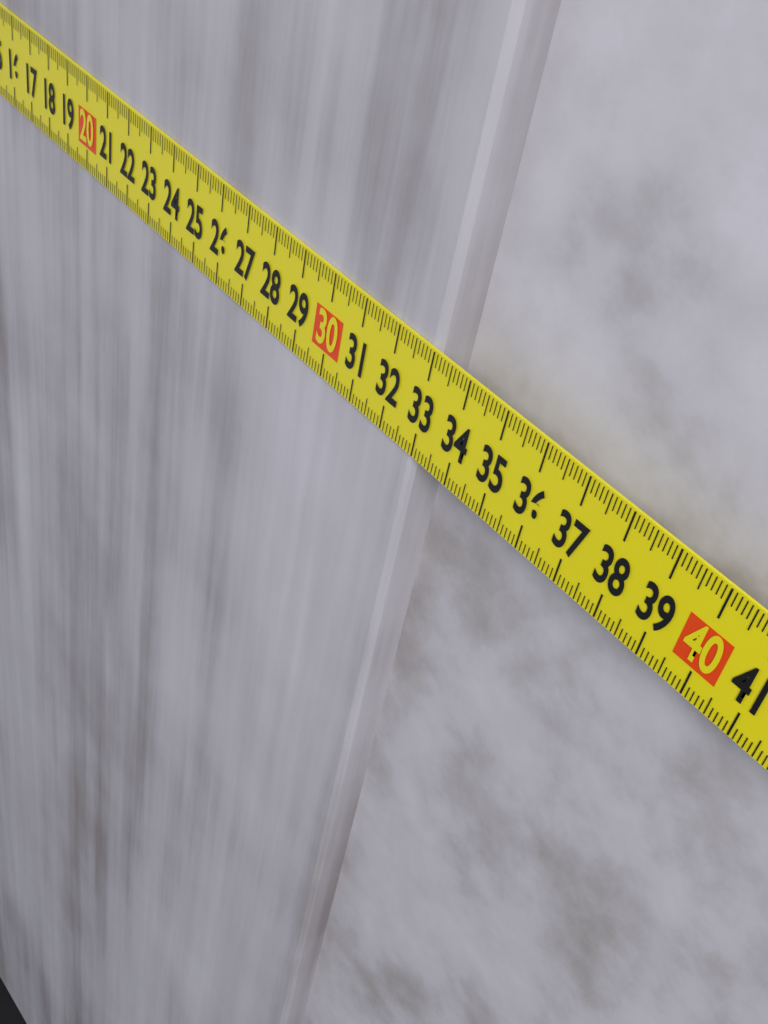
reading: 33.0 cm
